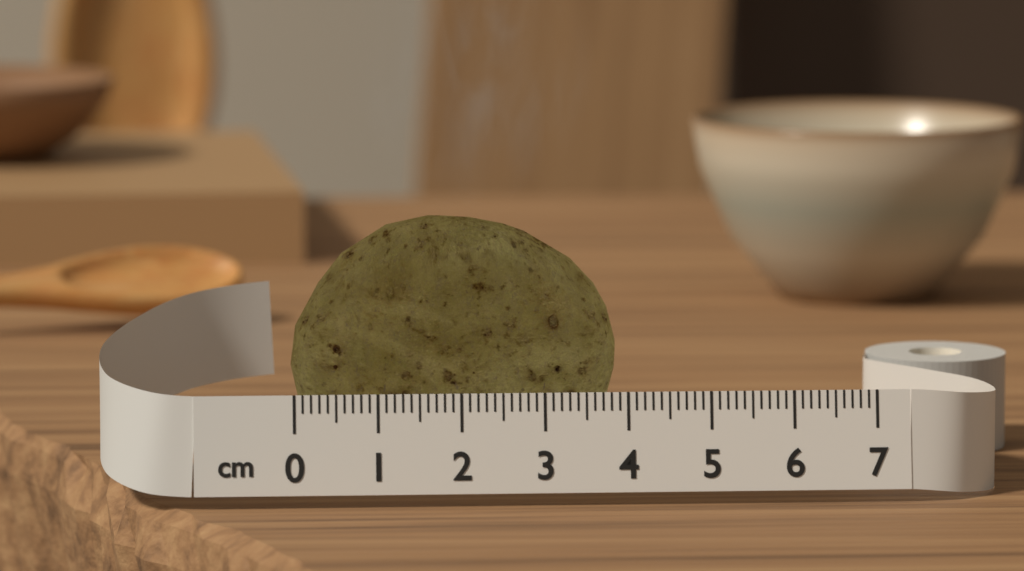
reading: 4.0 cm
